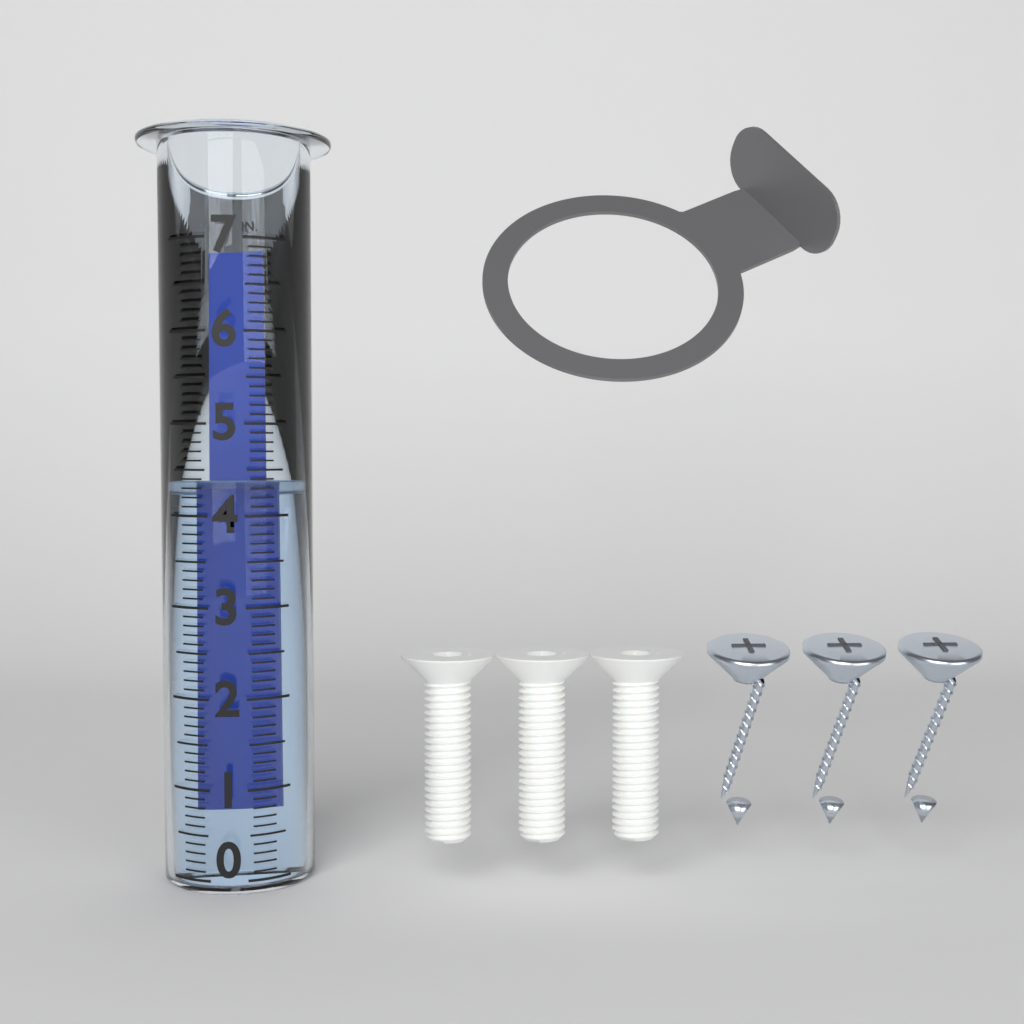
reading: 4.4 in
